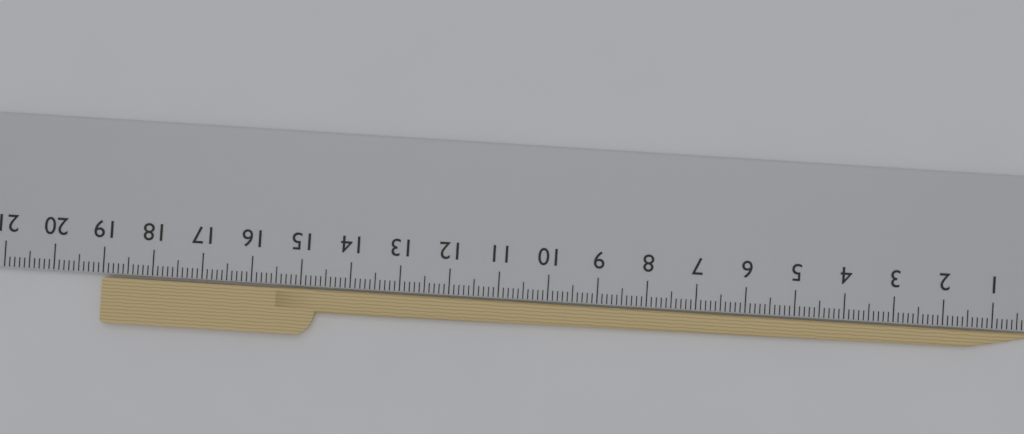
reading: 19.0 cm
